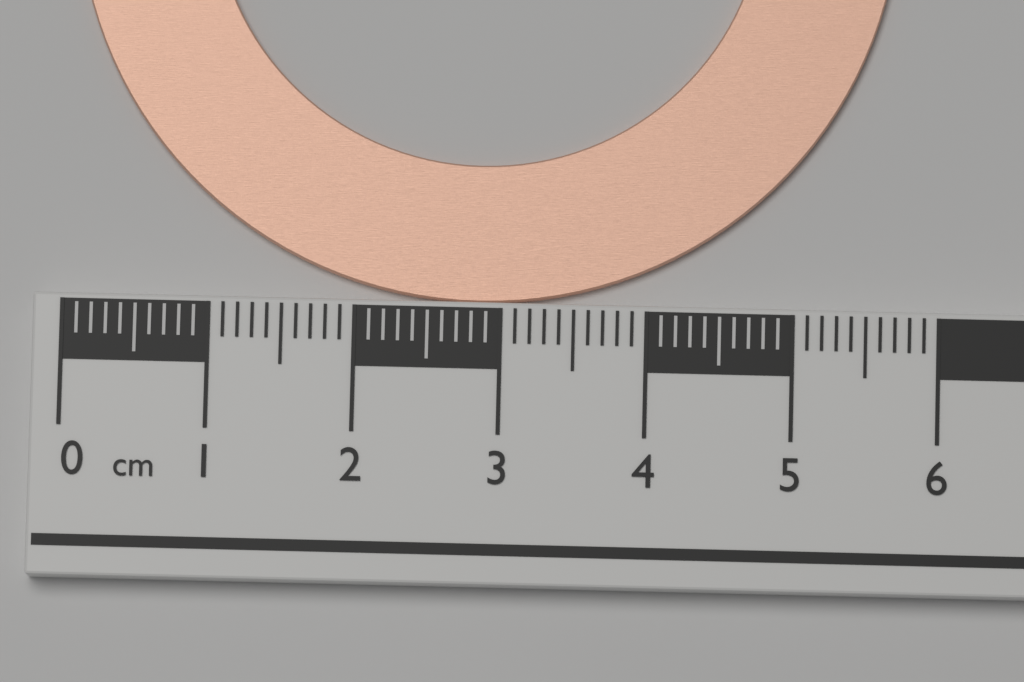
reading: 5.7 cm
